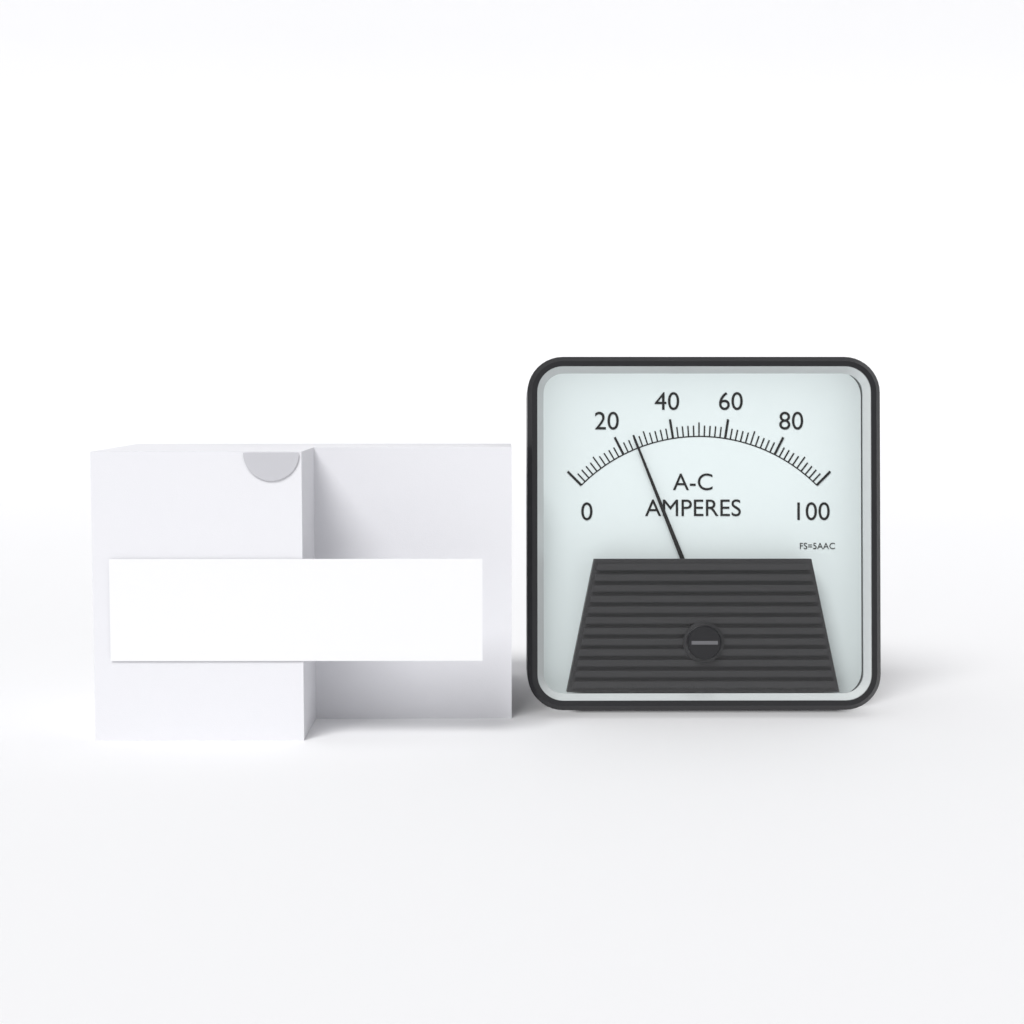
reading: 26 A
